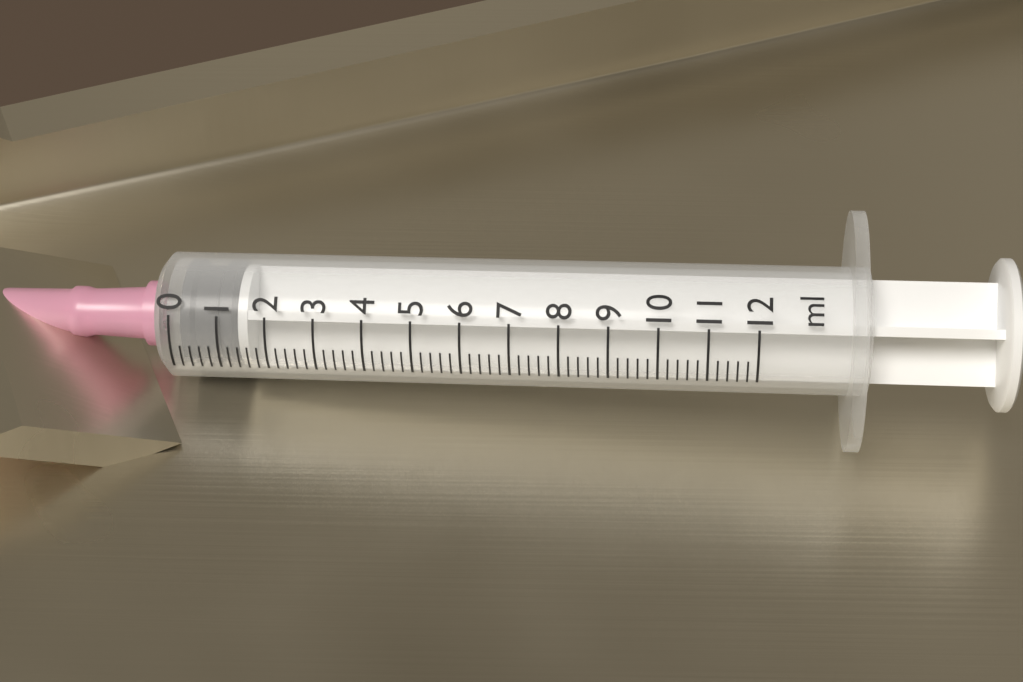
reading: 0.2 ml
